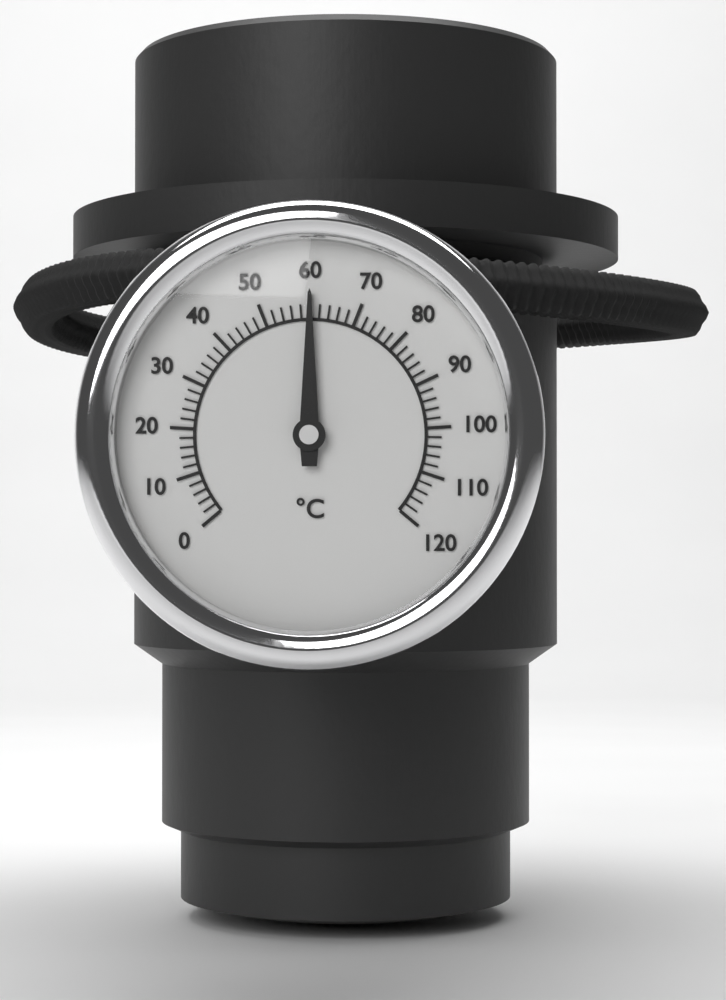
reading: 60 °C
